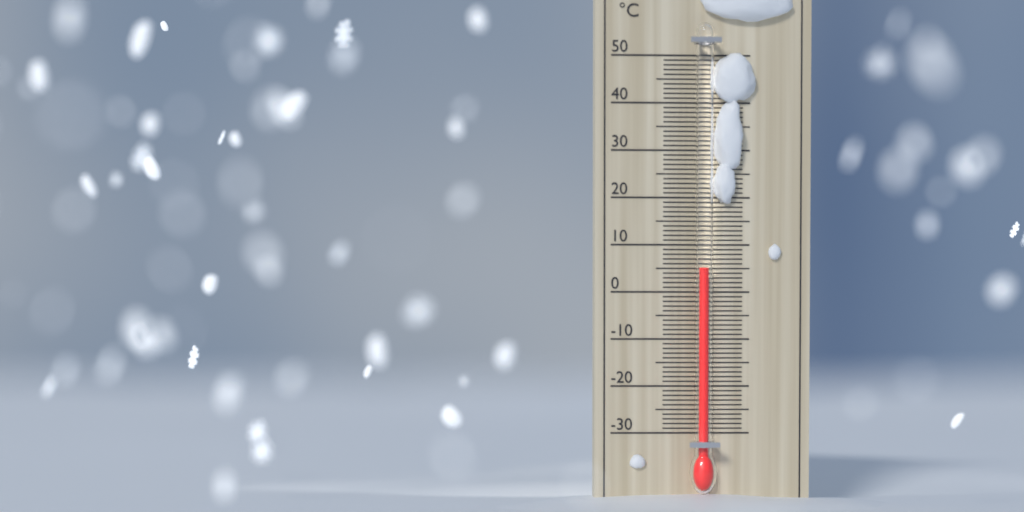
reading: 5 °C
